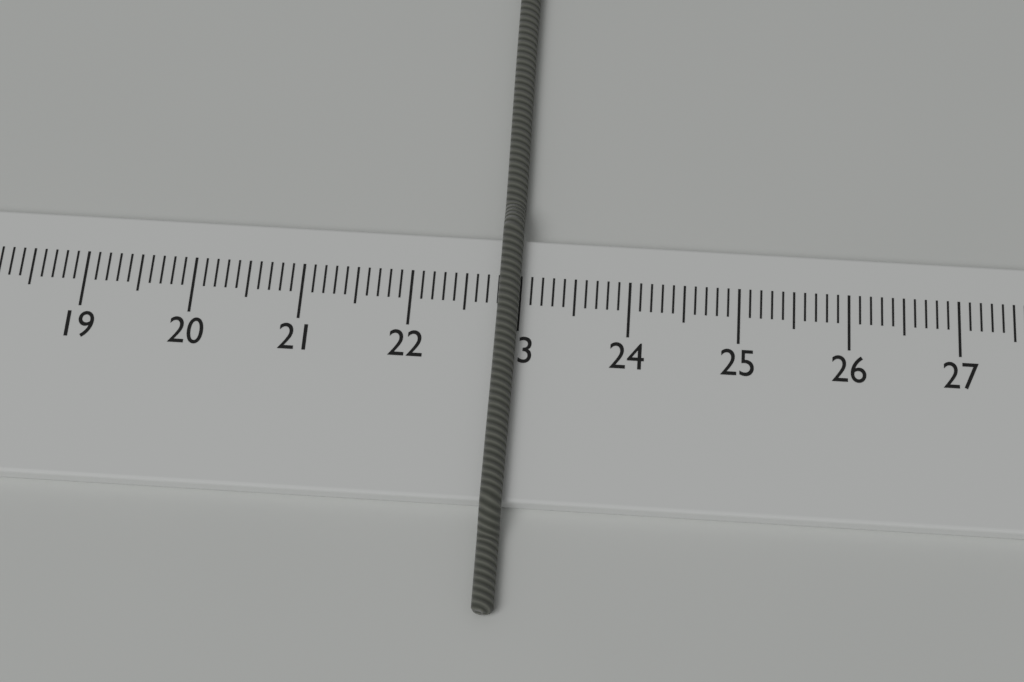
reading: 23.0 cm
